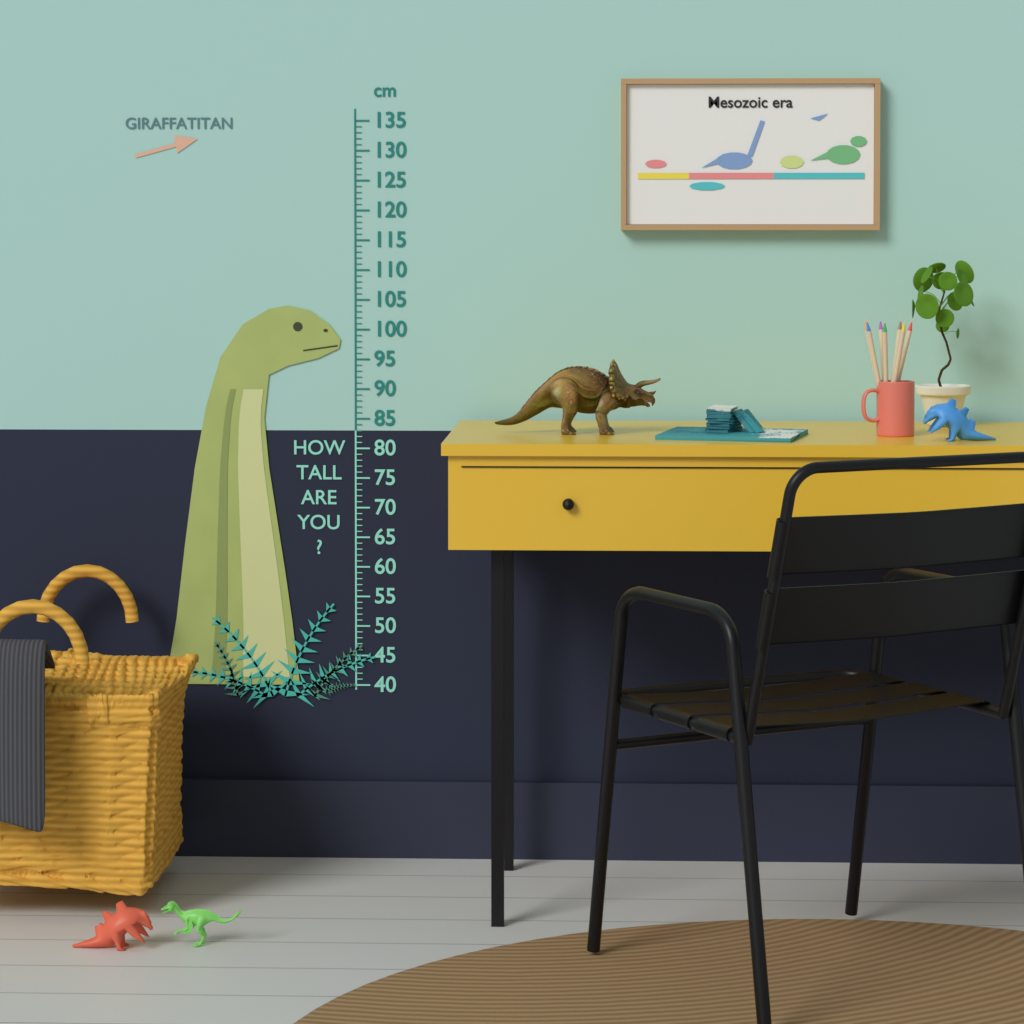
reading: 104 cm
